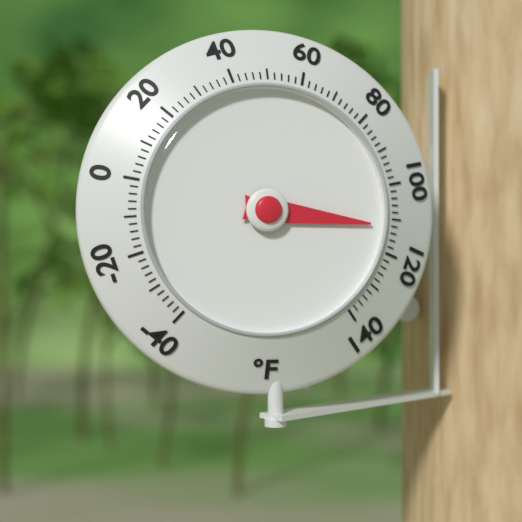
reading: 112 °F
